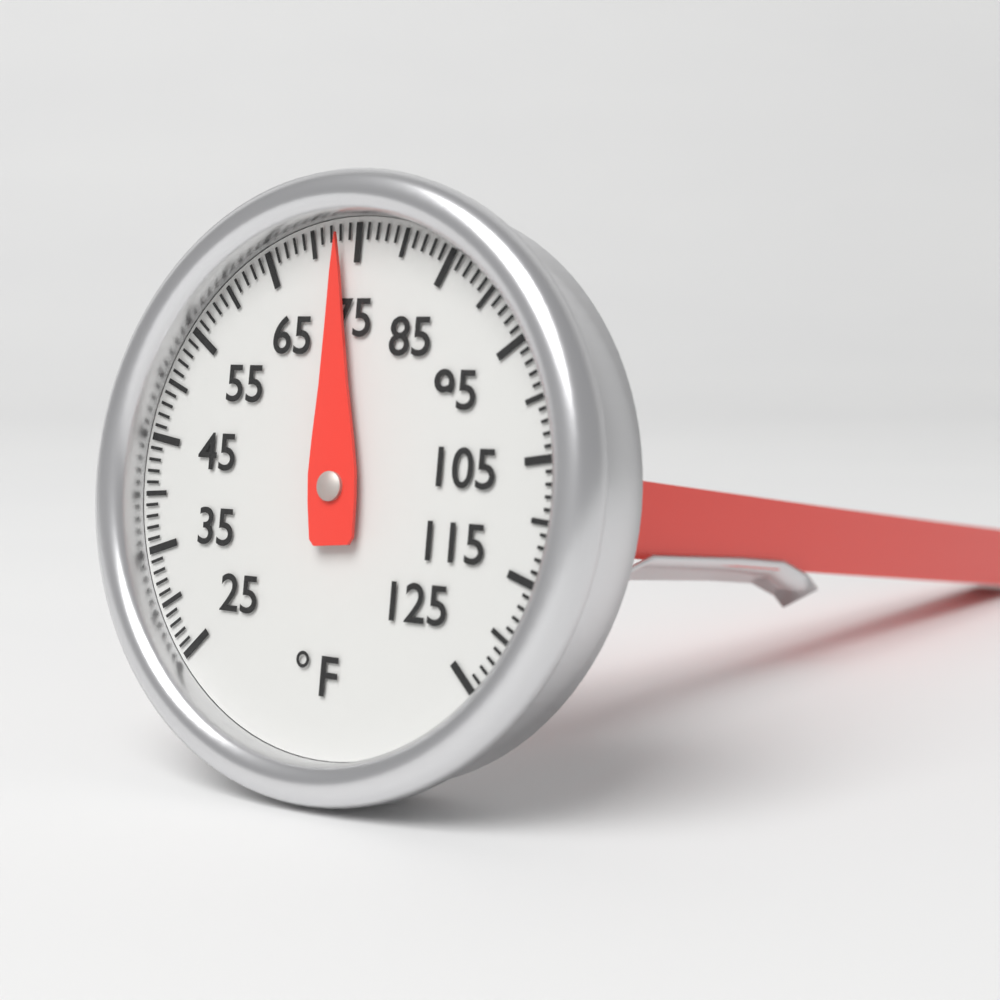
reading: 73 °F
